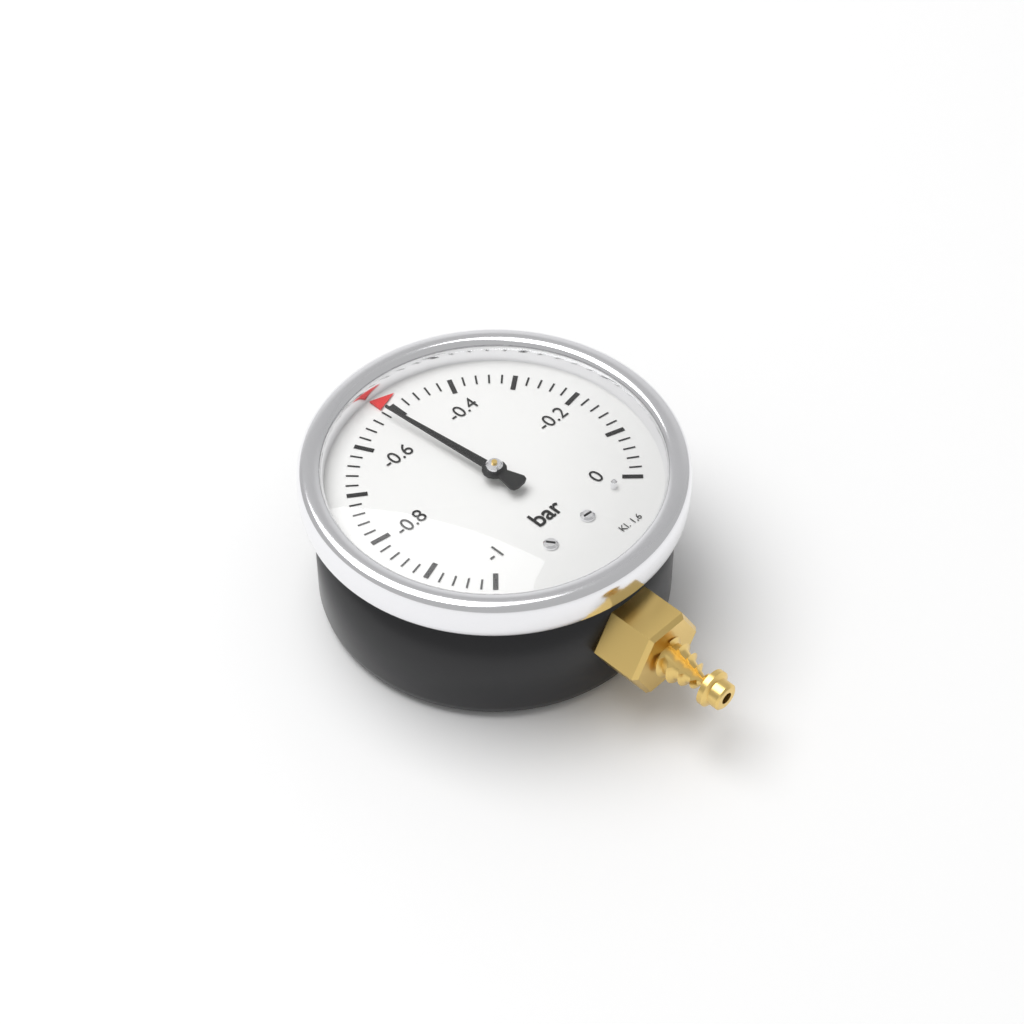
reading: -0.52 bar
